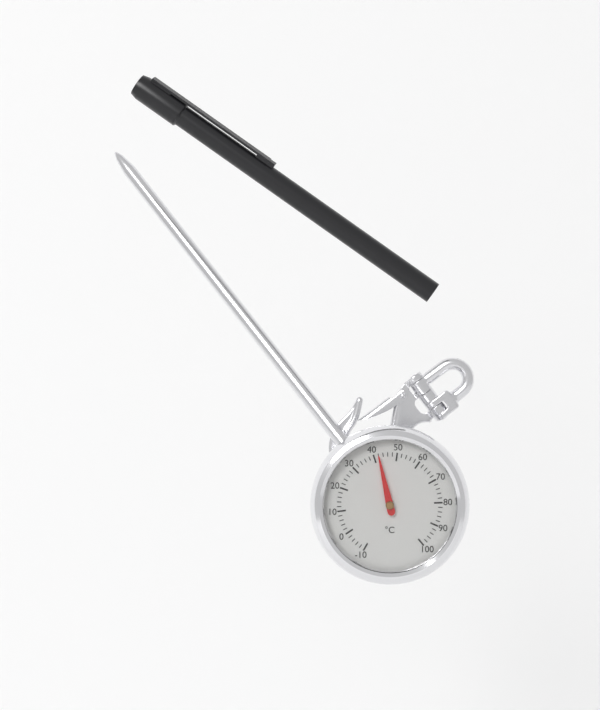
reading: 42 °C
